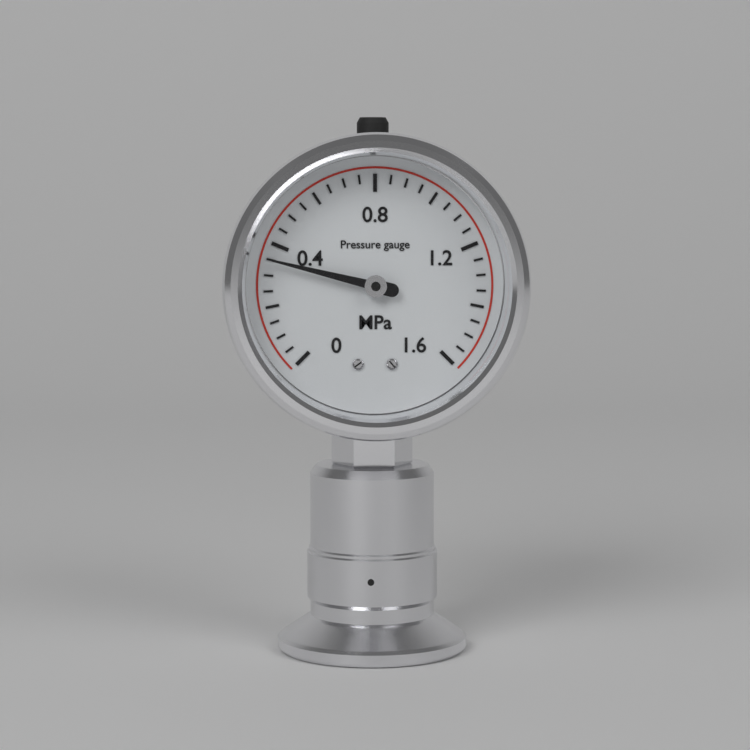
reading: 0.35 MPa
